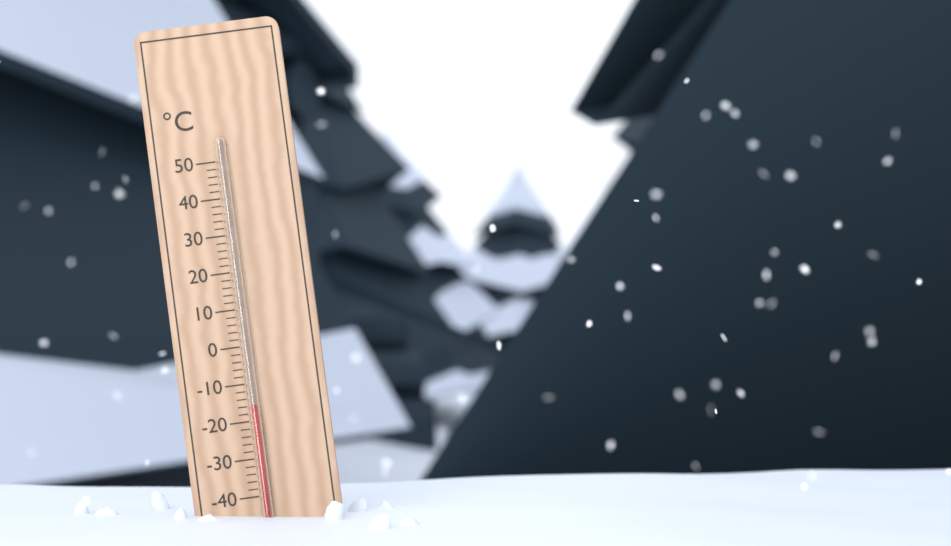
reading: -16 °C
